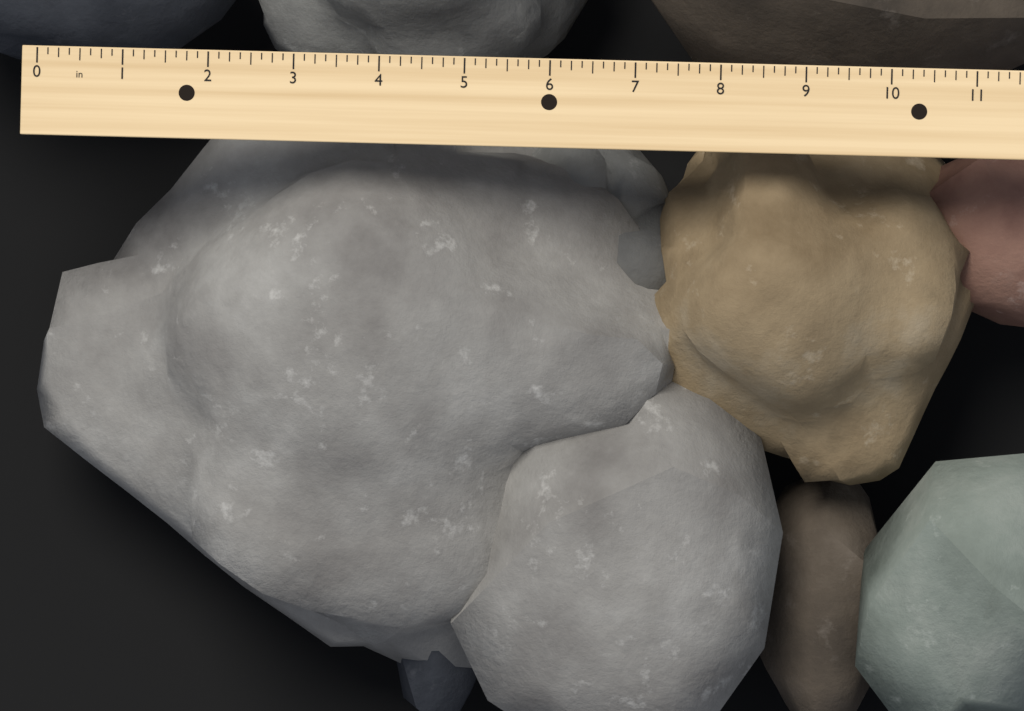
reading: 8.625 in
